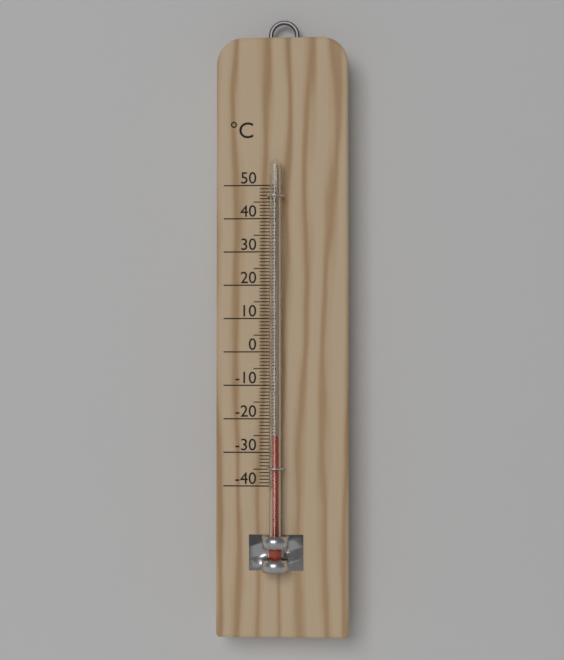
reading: -25 °C
